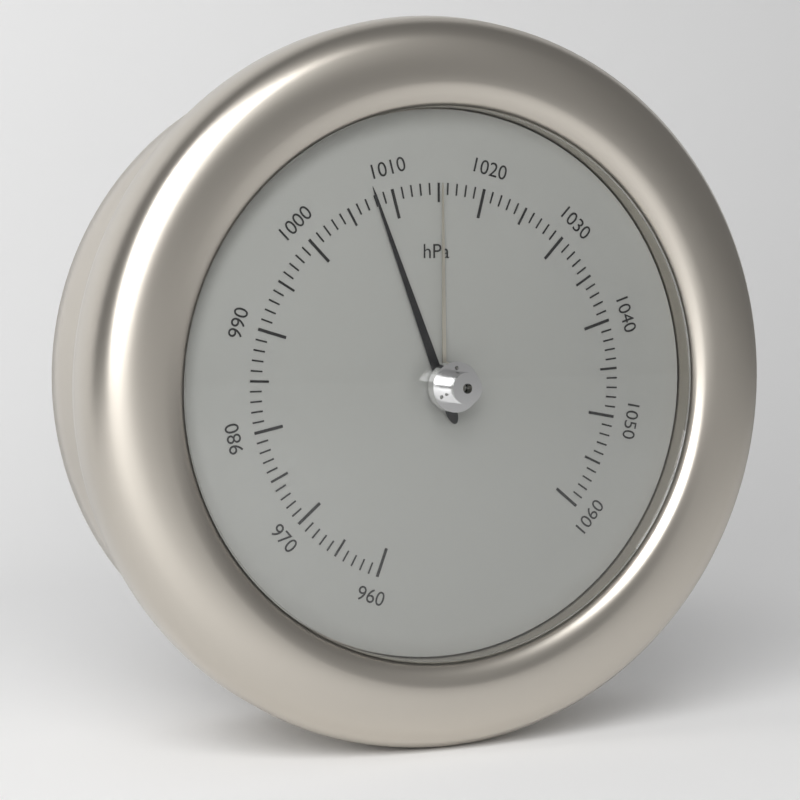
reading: 1008 hPa
